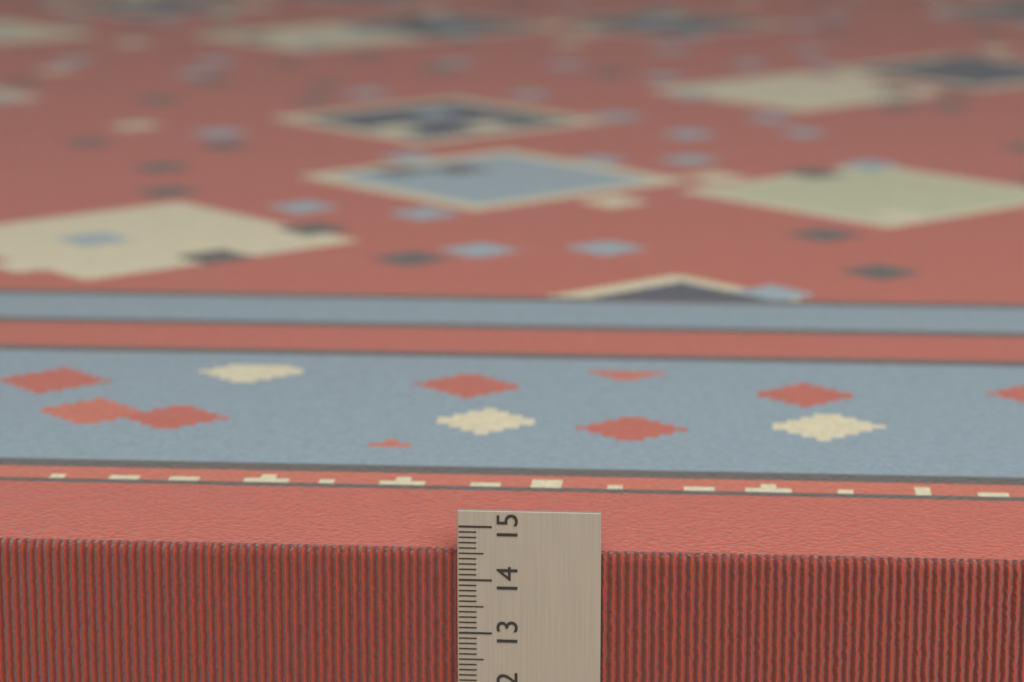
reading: 14.5 cm
